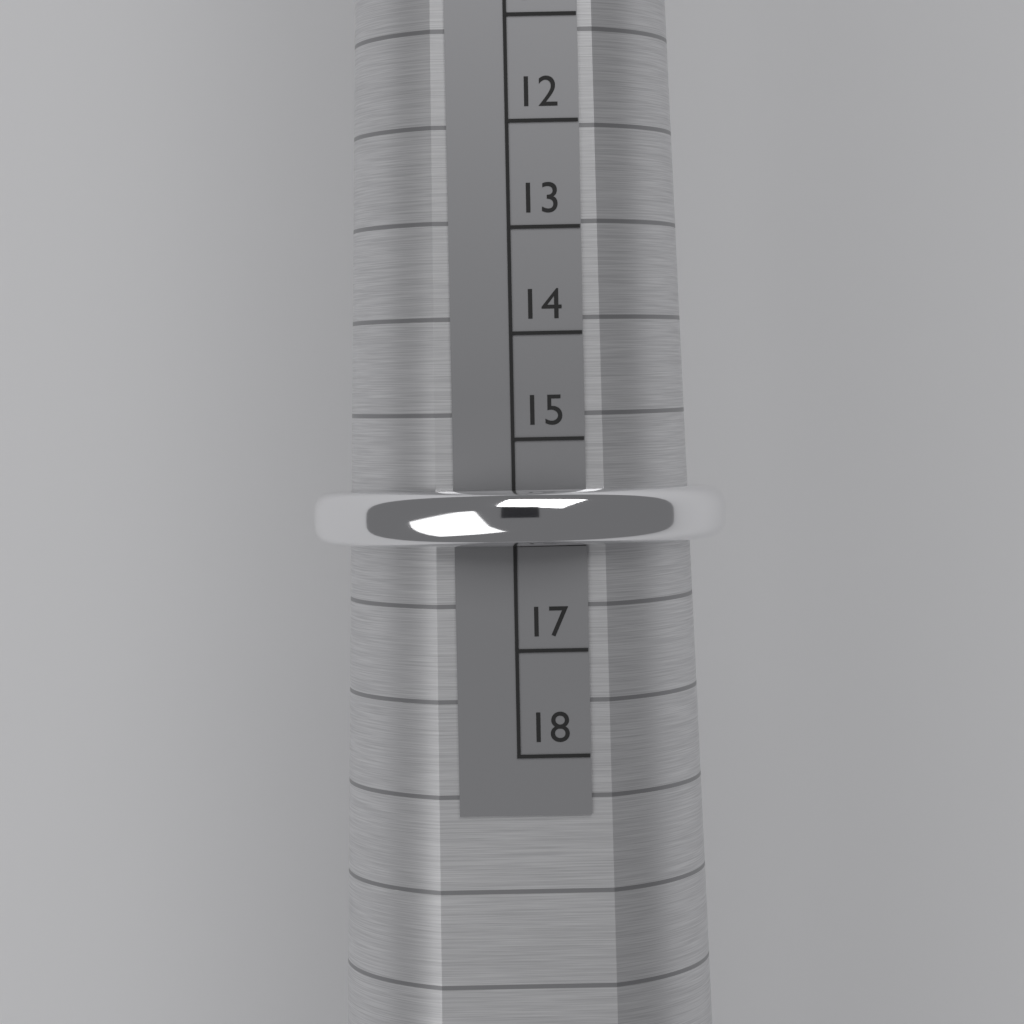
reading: 16 (no unit)
